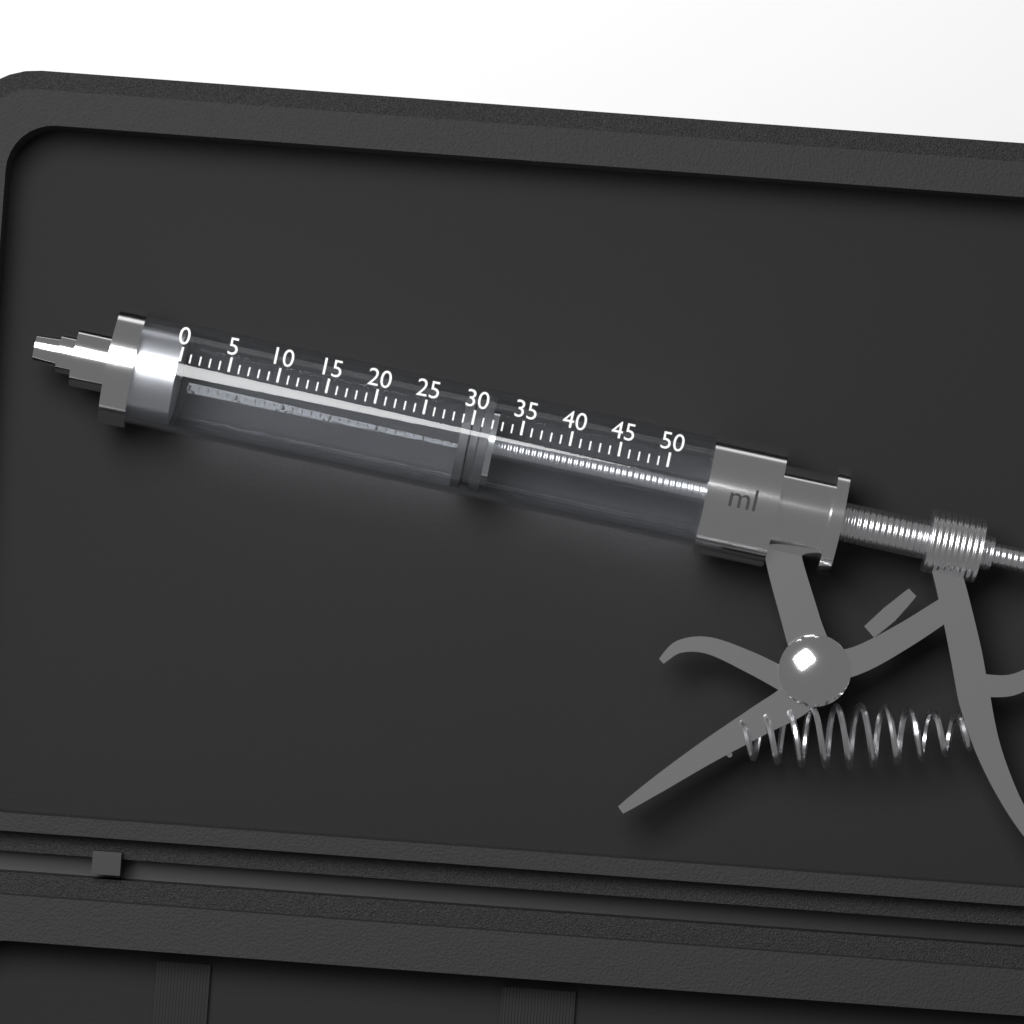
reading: 29 ml
